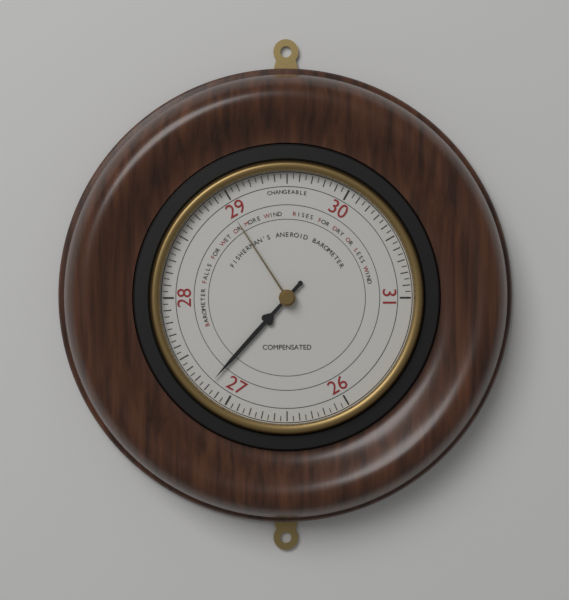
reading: 27.20 (no unit)
